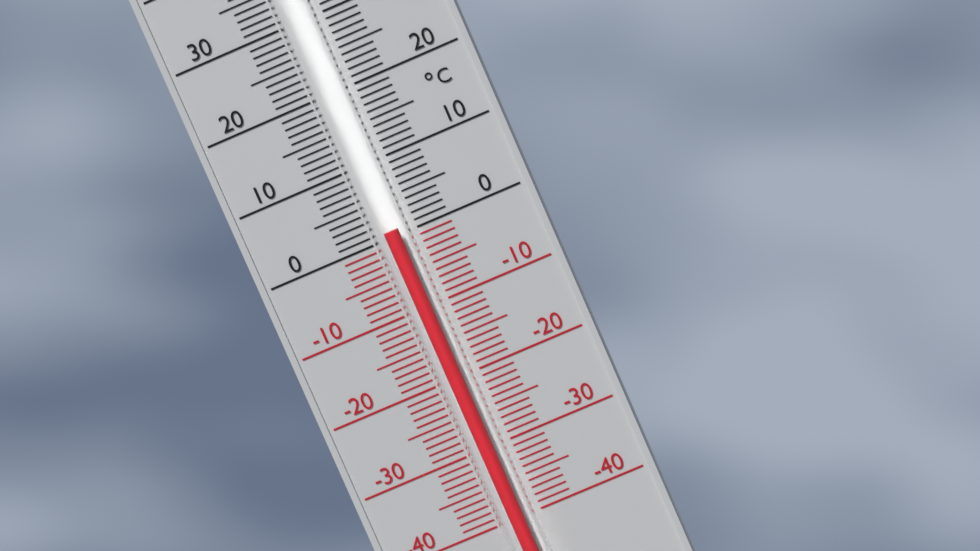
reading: 1 °C
